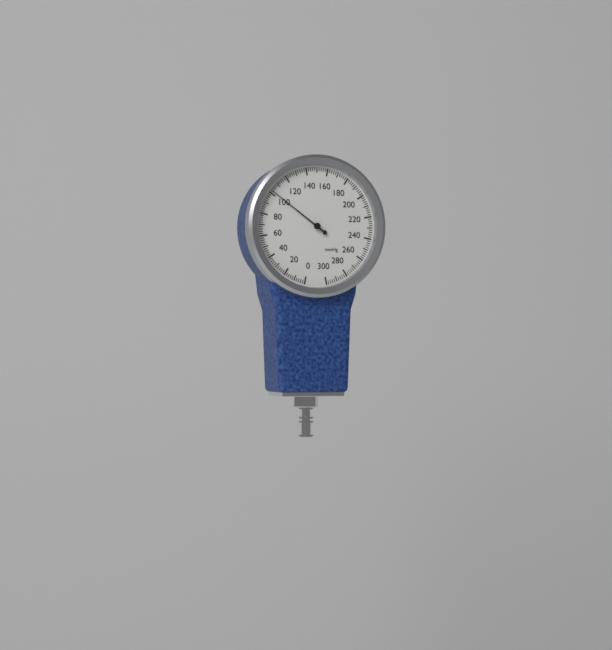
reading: 102 mmHg
